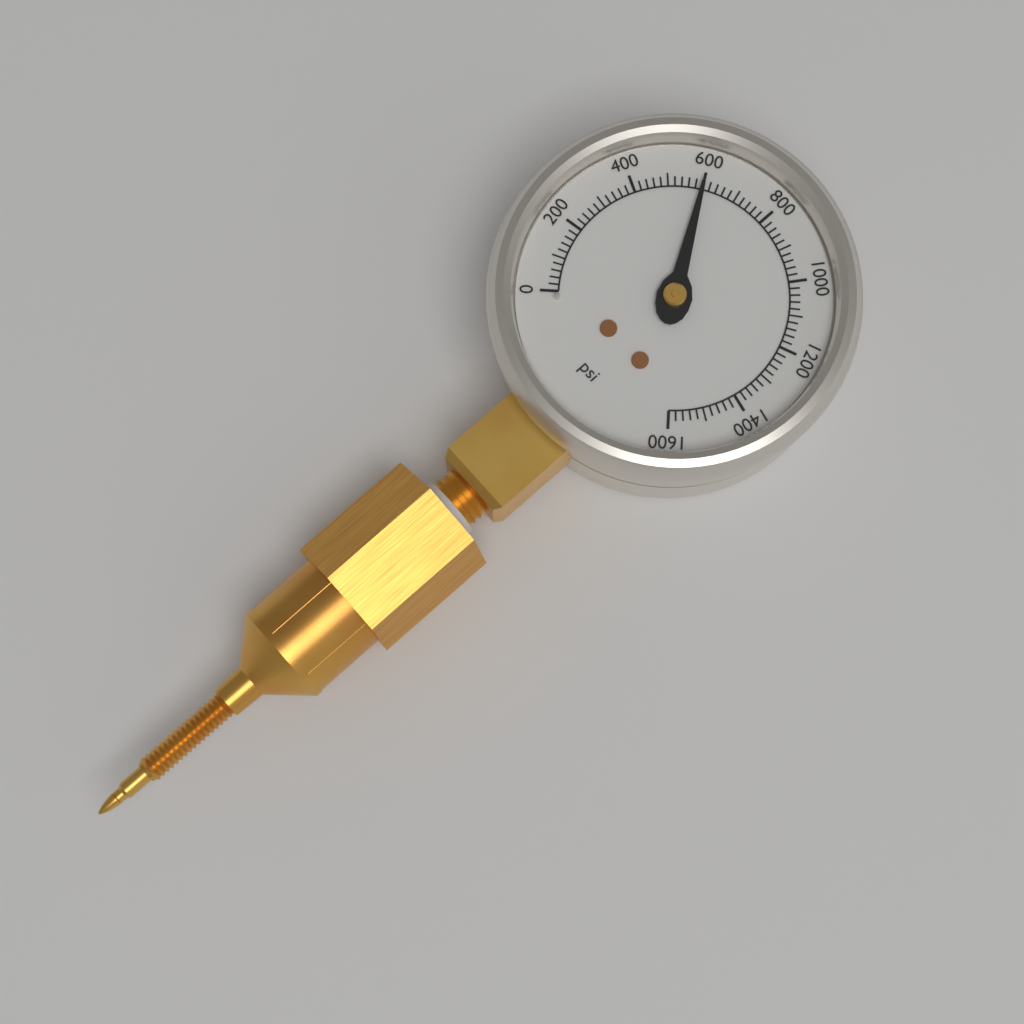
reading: 600 psi
